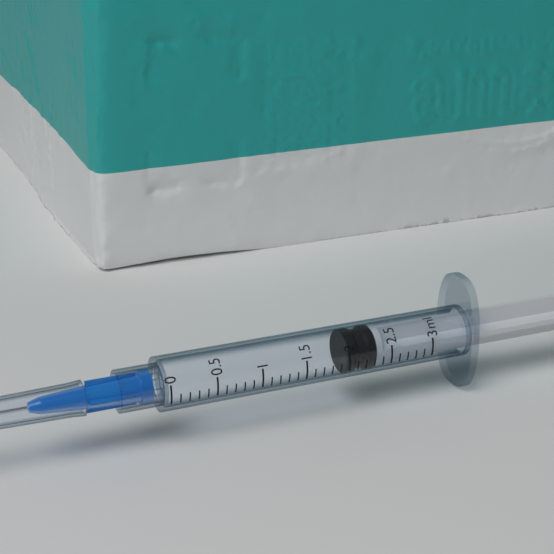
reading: 2.0 ml
